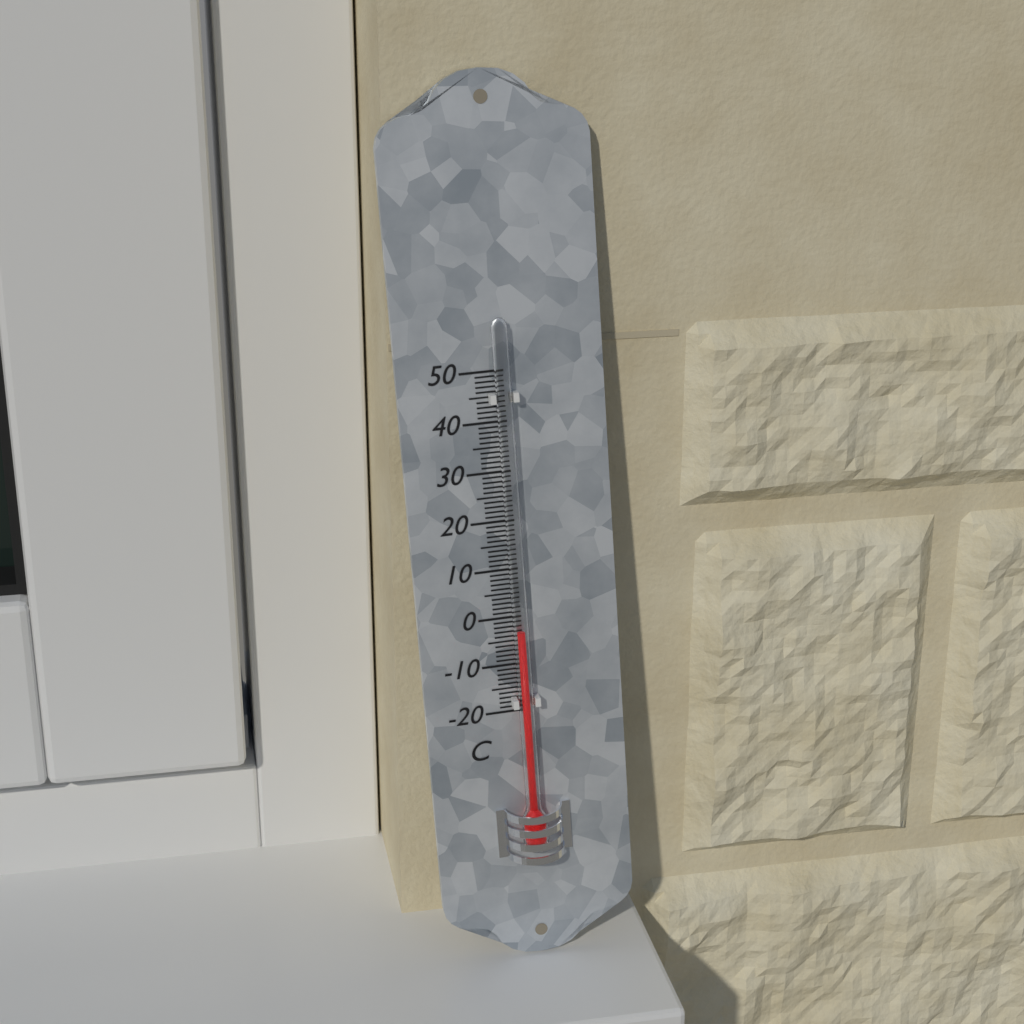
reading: -3 °C
